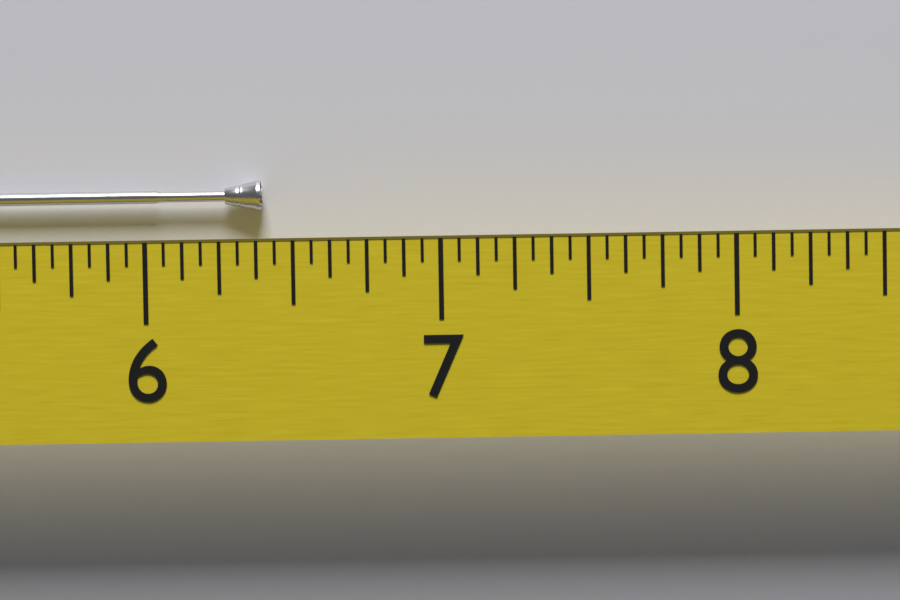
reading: 6.3750 (no unit)
